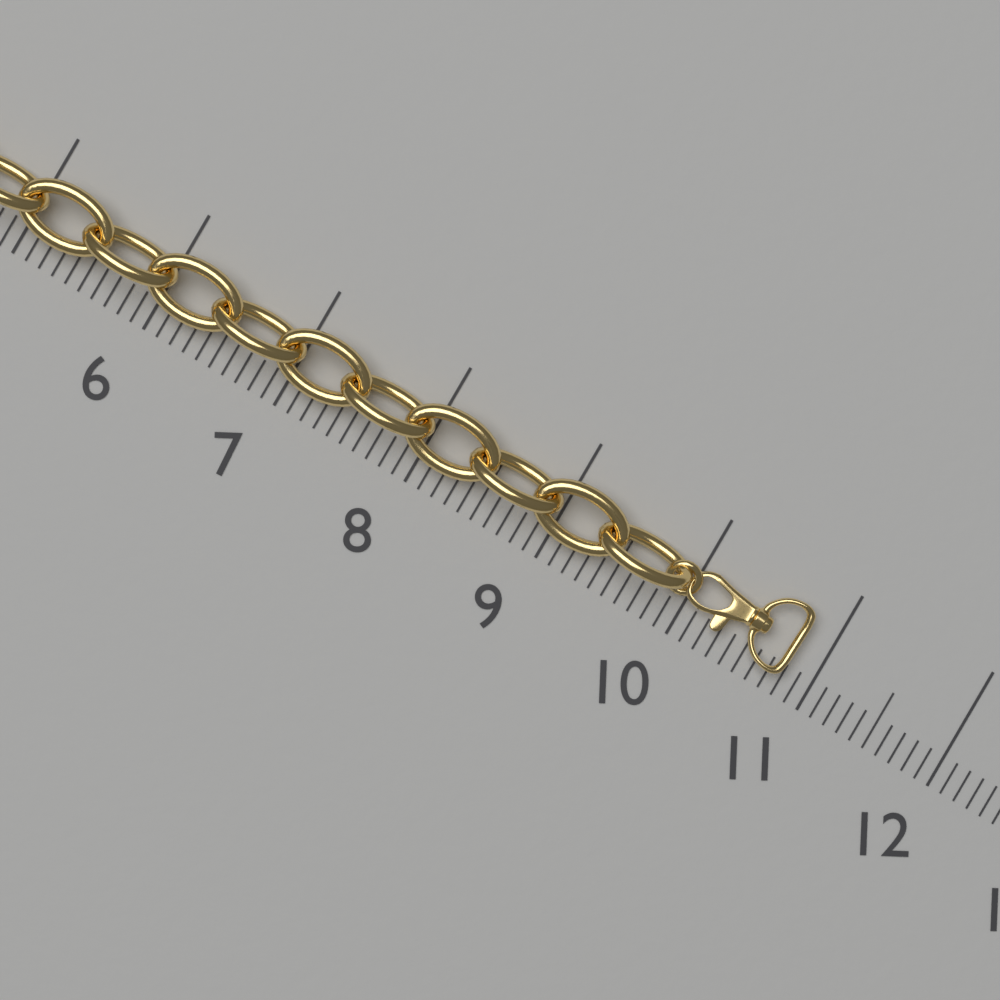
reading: 10.8 (no unit)
